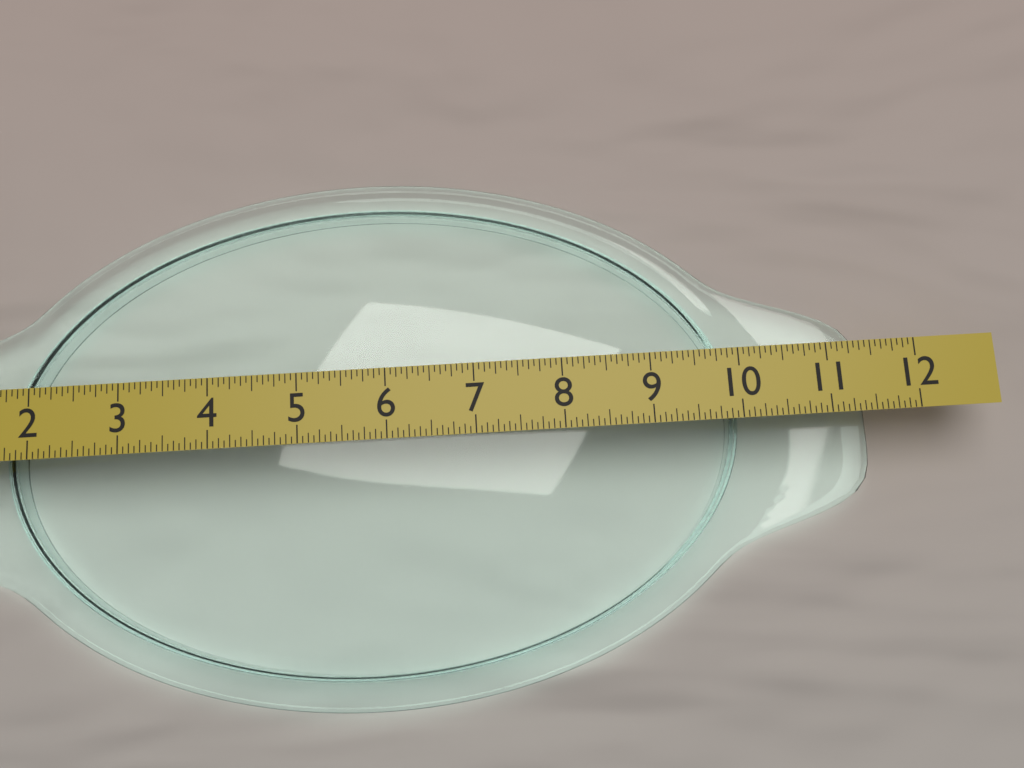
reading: 11.5625 in
